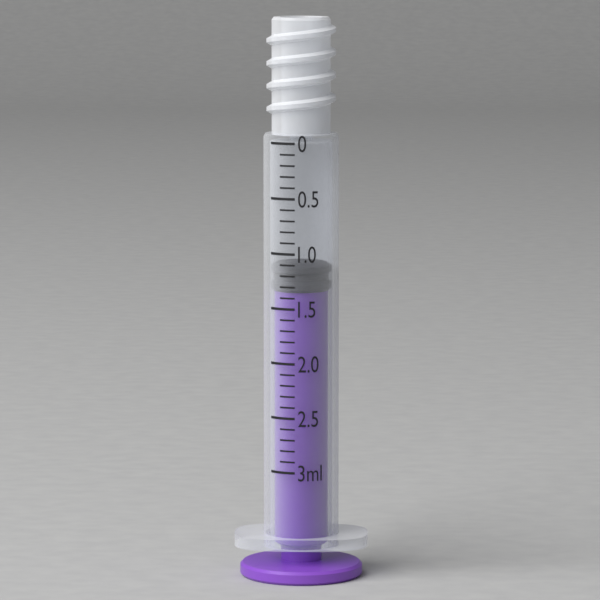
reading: 1.1 ml
